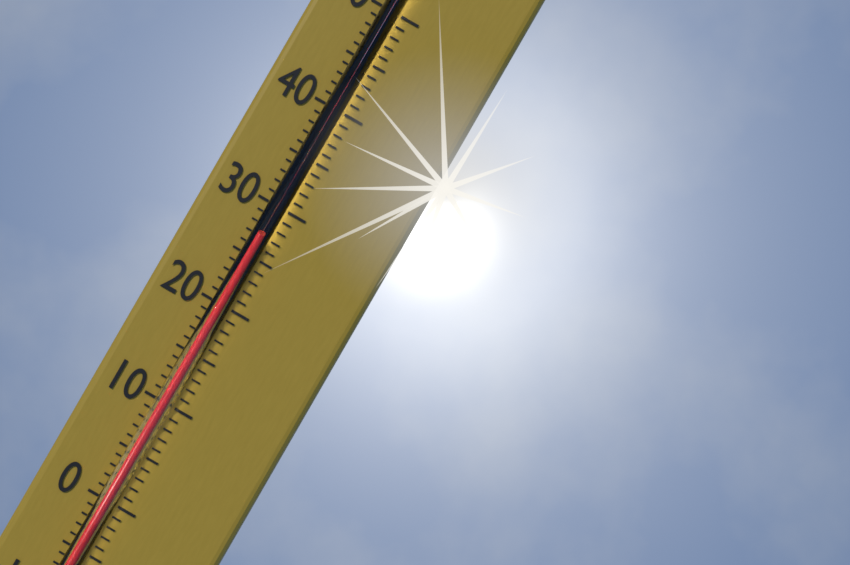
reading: 27 °C
